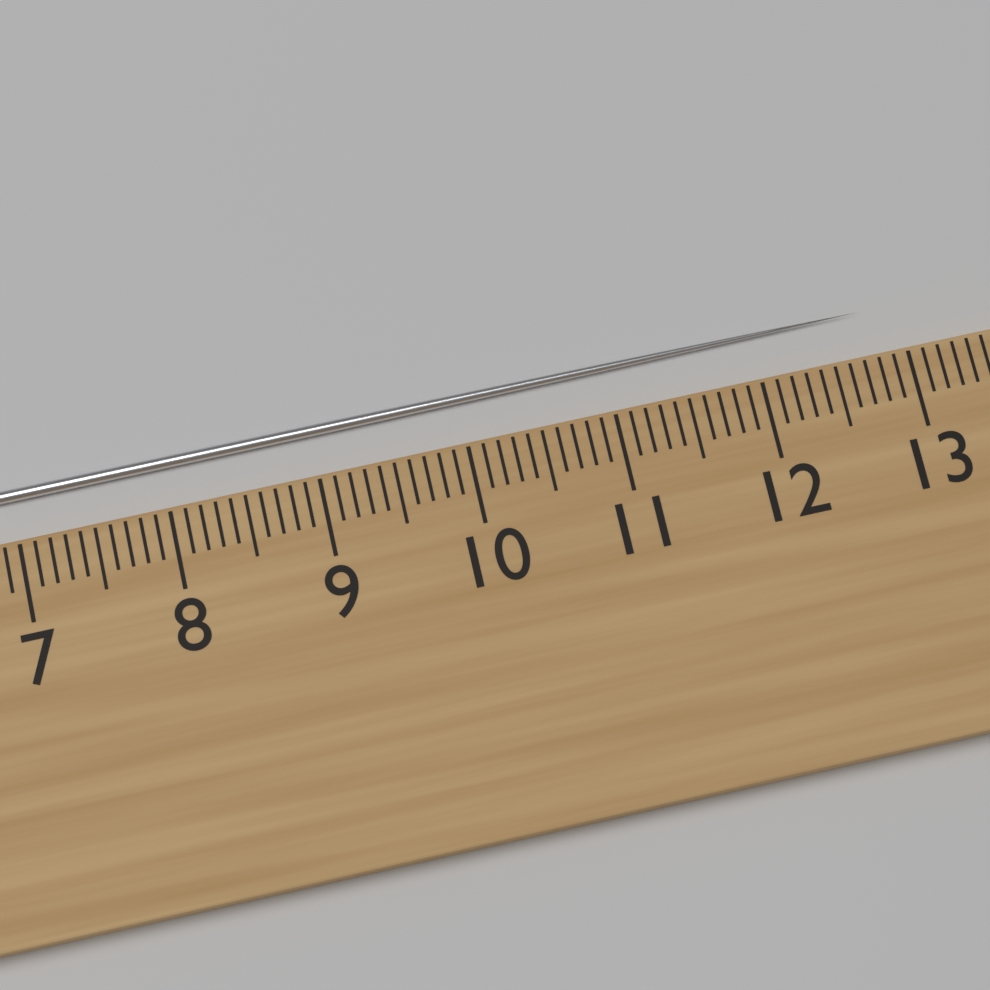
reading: 12.8 cm
